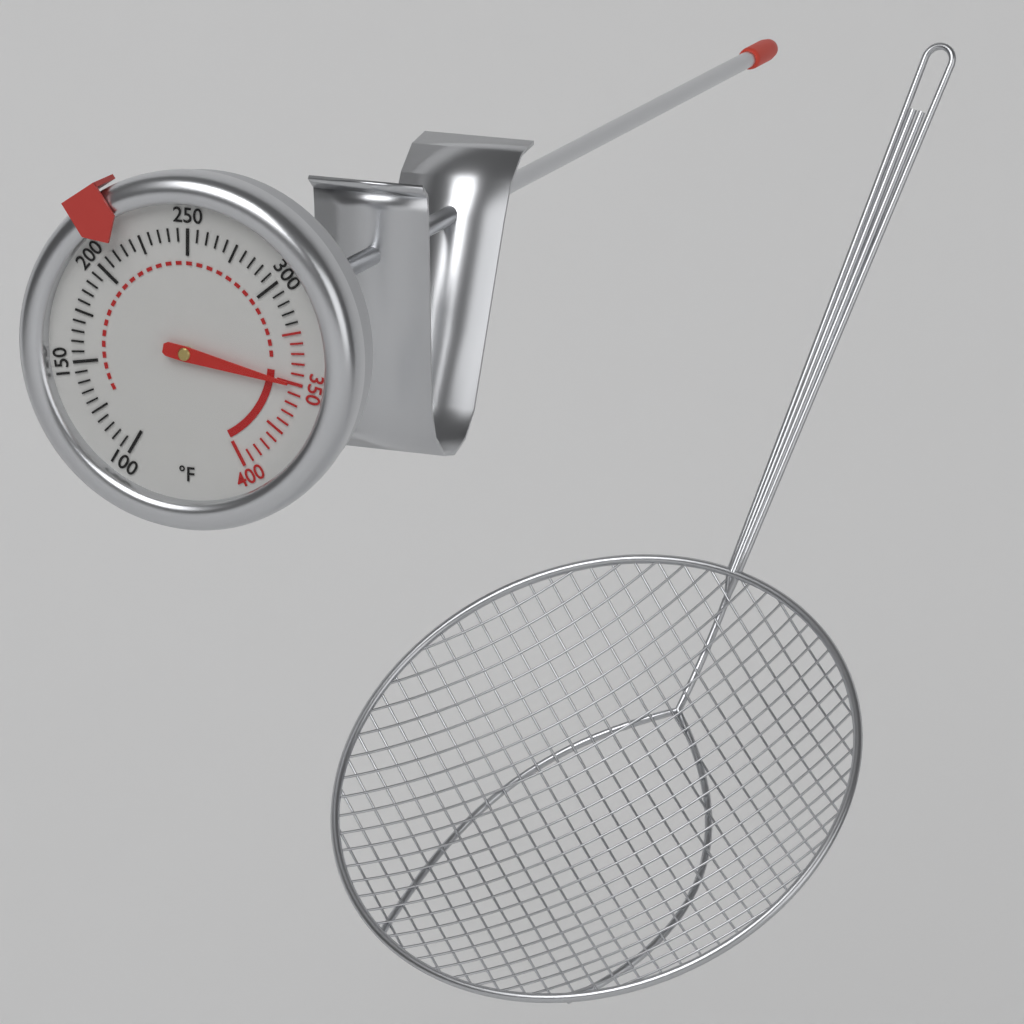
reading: 350 °F
